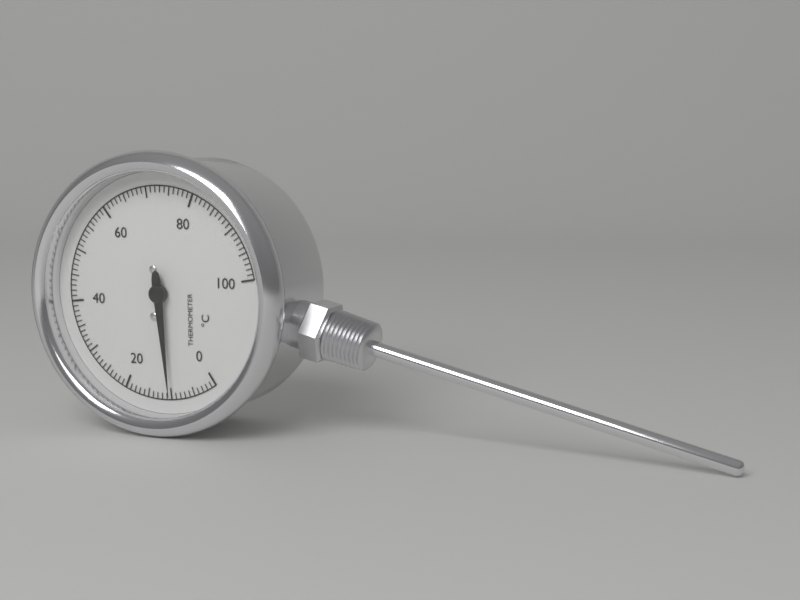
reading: 10 °C
